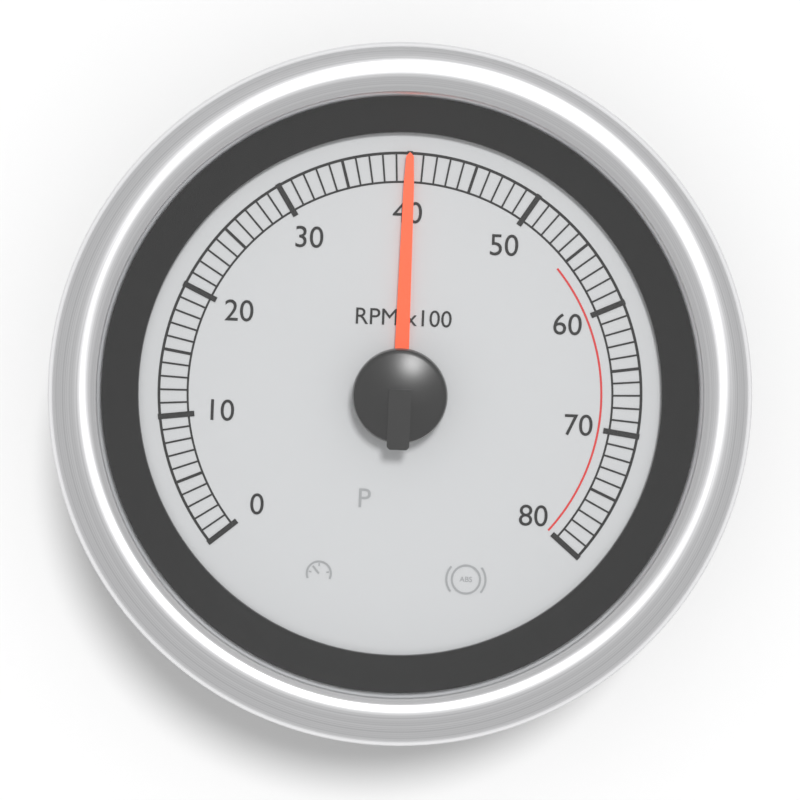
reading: 40 RPM x100
